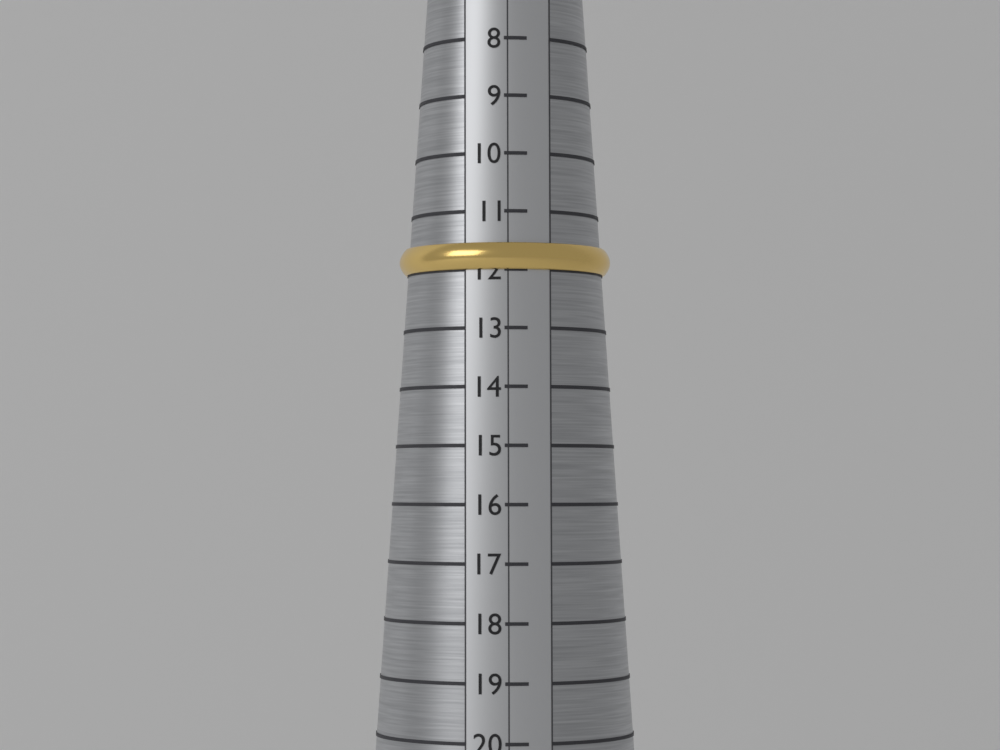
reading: 12 (no unit)
